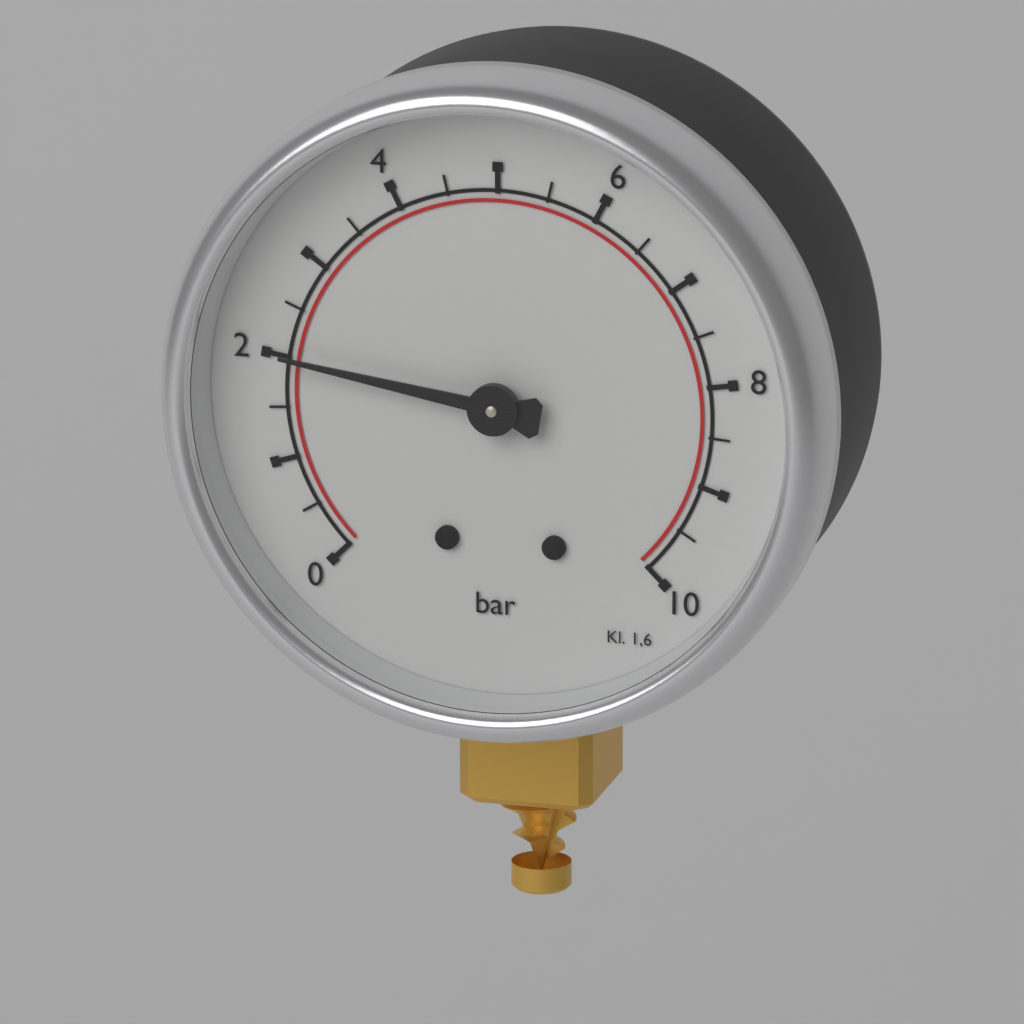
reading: 2.0 bar
